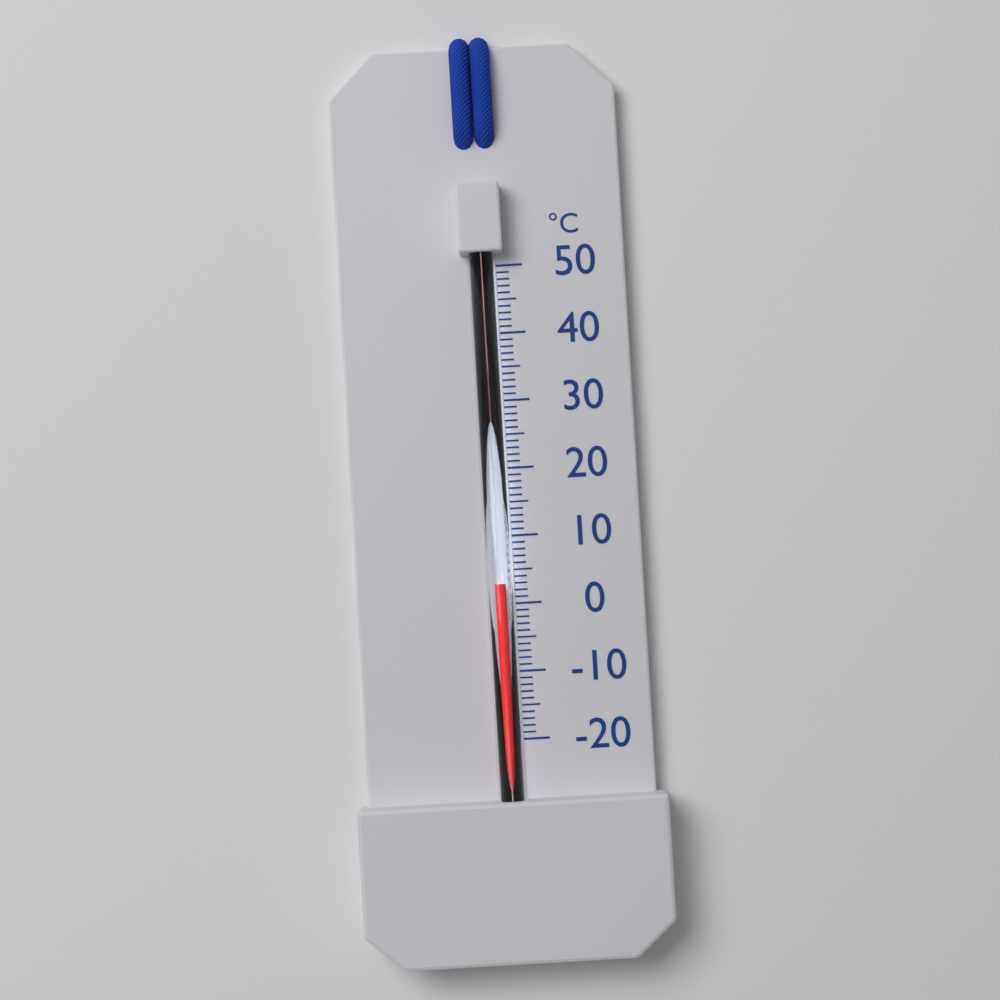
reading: 3 °C
